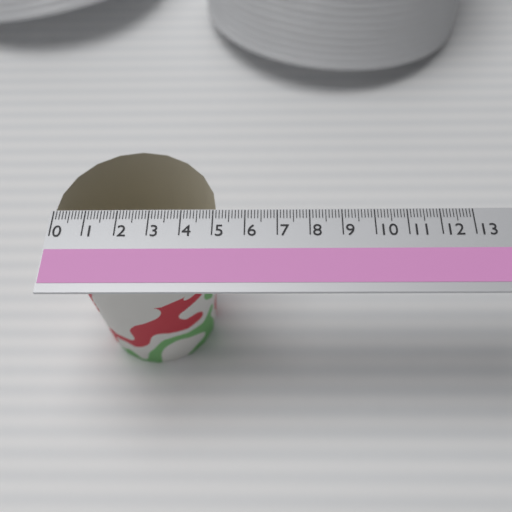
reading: 5.1 (no unit)
